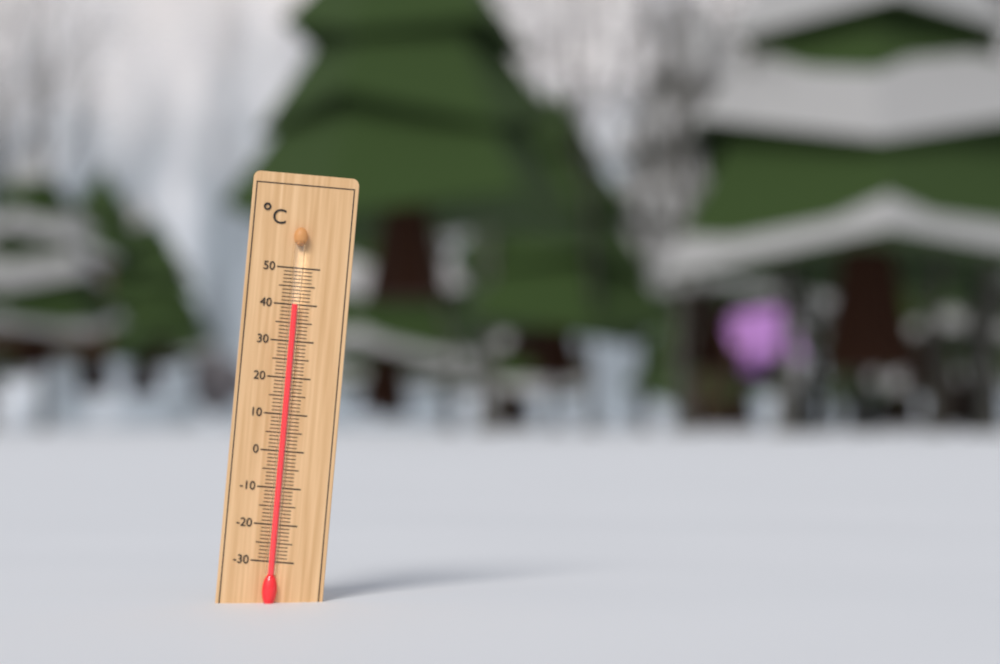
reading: 40 °C
